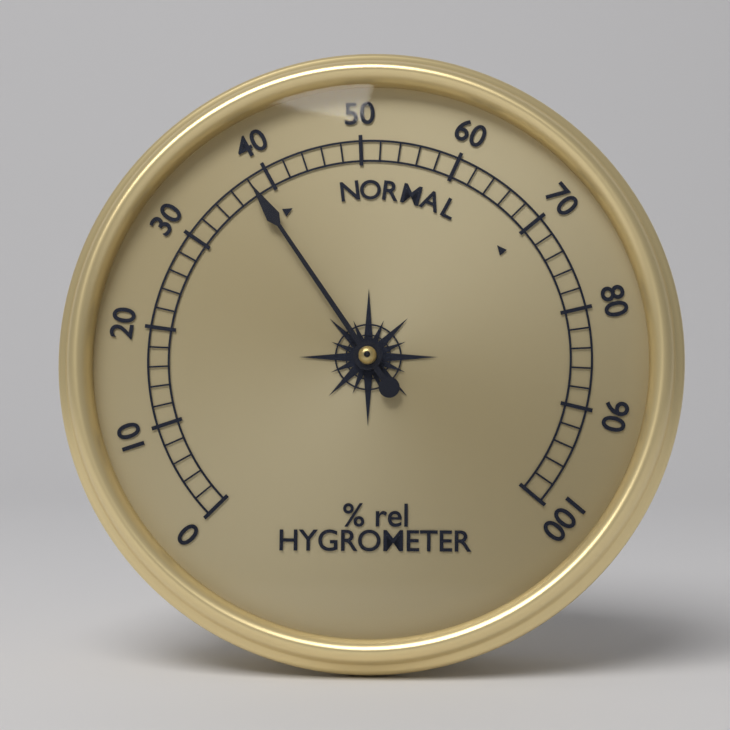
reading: 38 % rel
